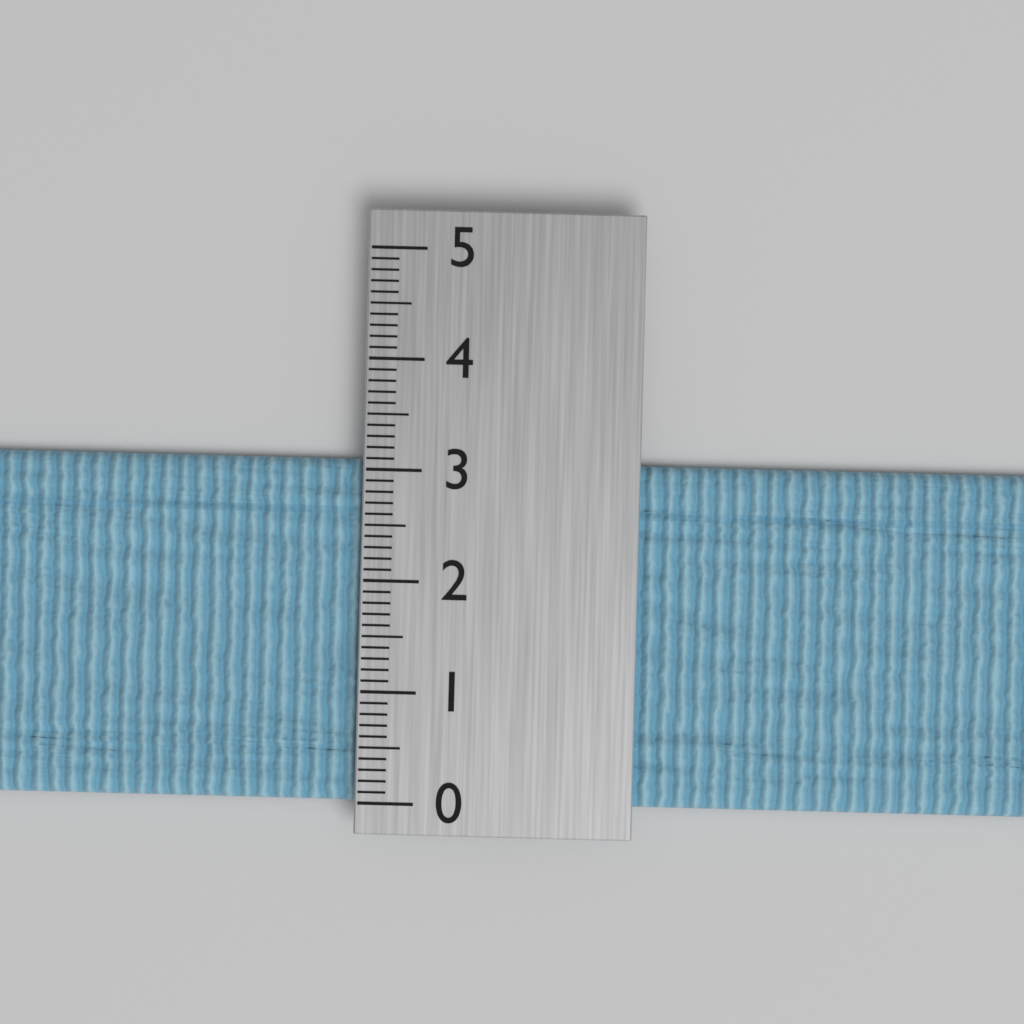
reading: 3.1 (no unit)
